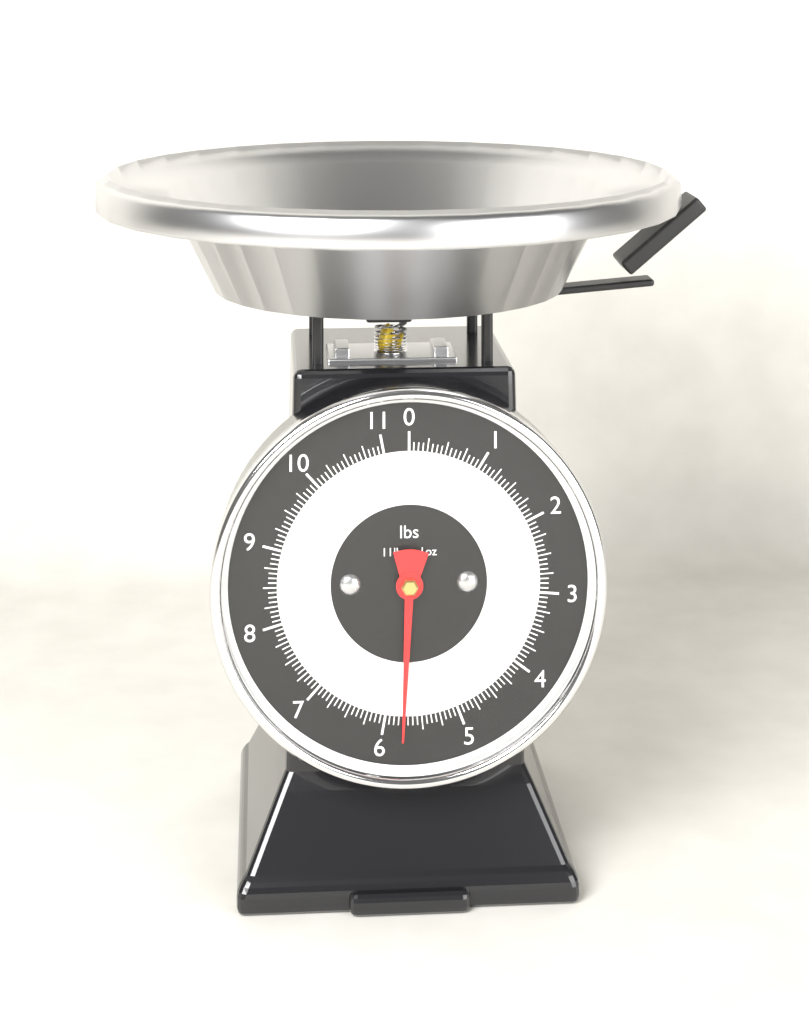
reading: 5.7500 lbs
